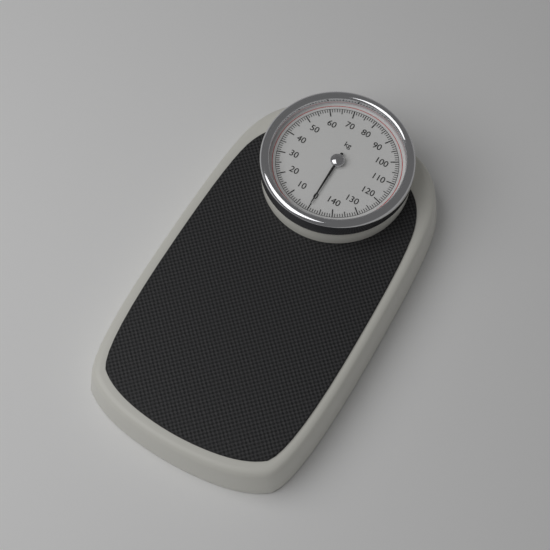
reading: 0 kg
